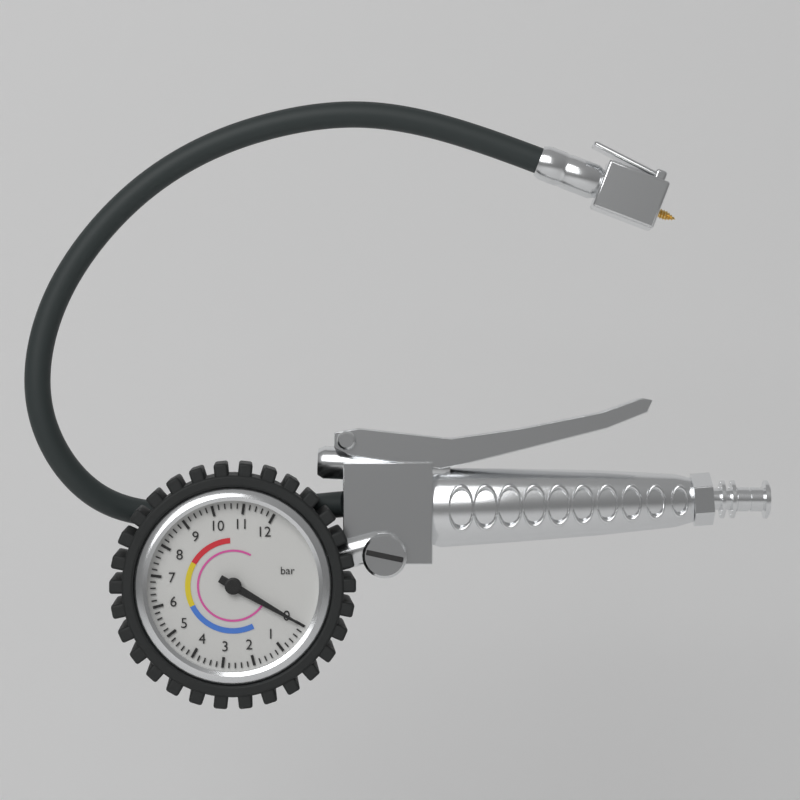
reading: 0.0 bar
